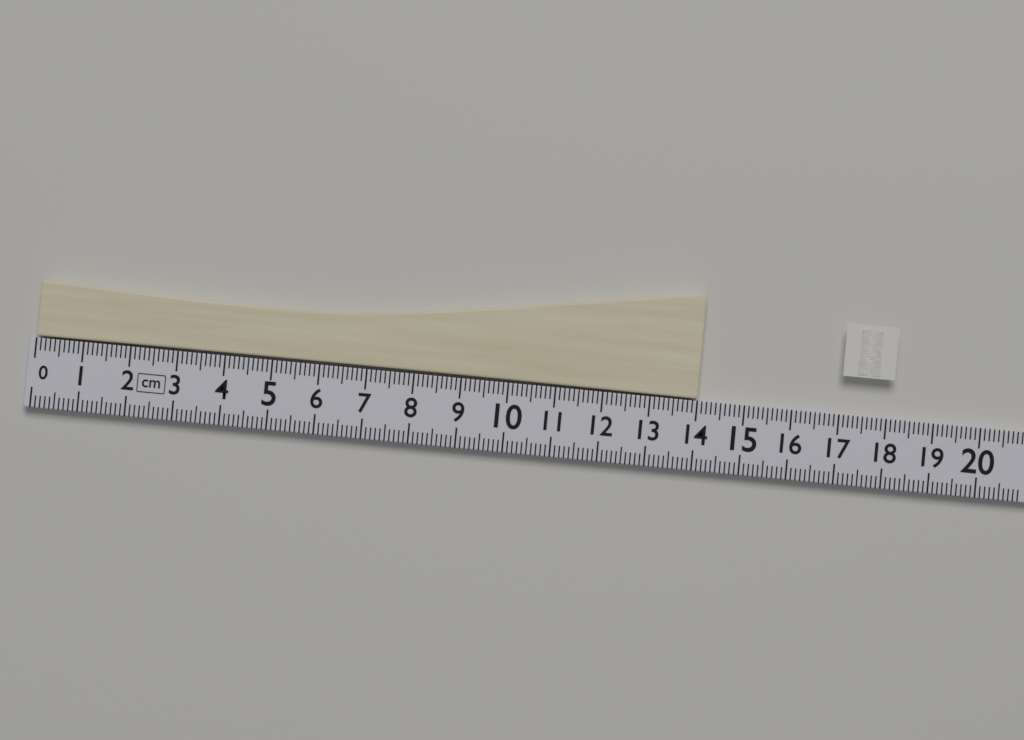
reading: 14.0 cm
